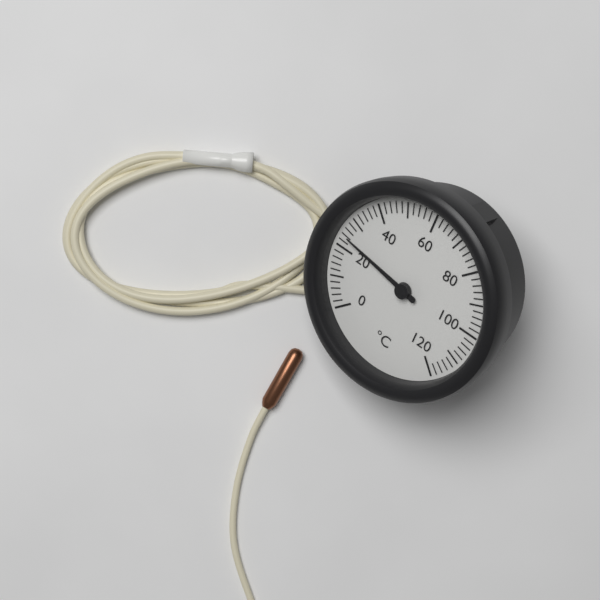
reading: 24 °C
